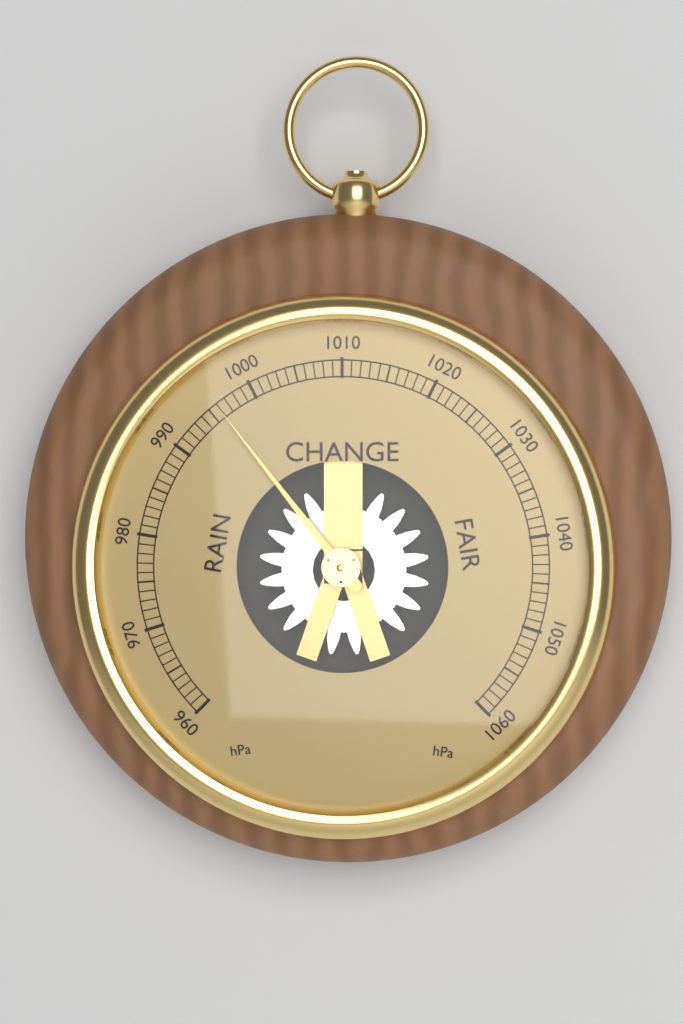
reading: 996 hPa
